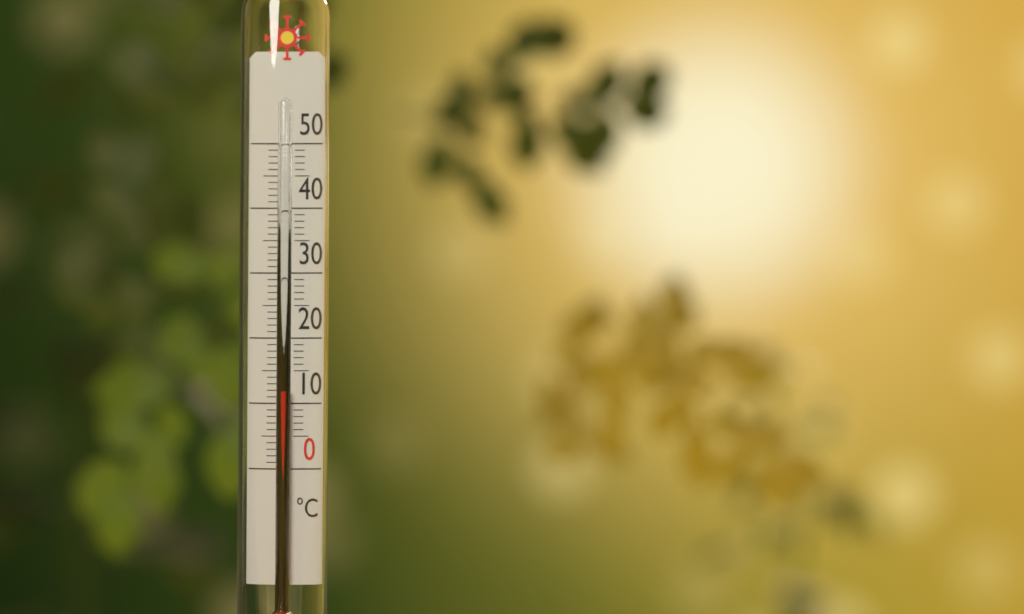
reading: 12 °C
